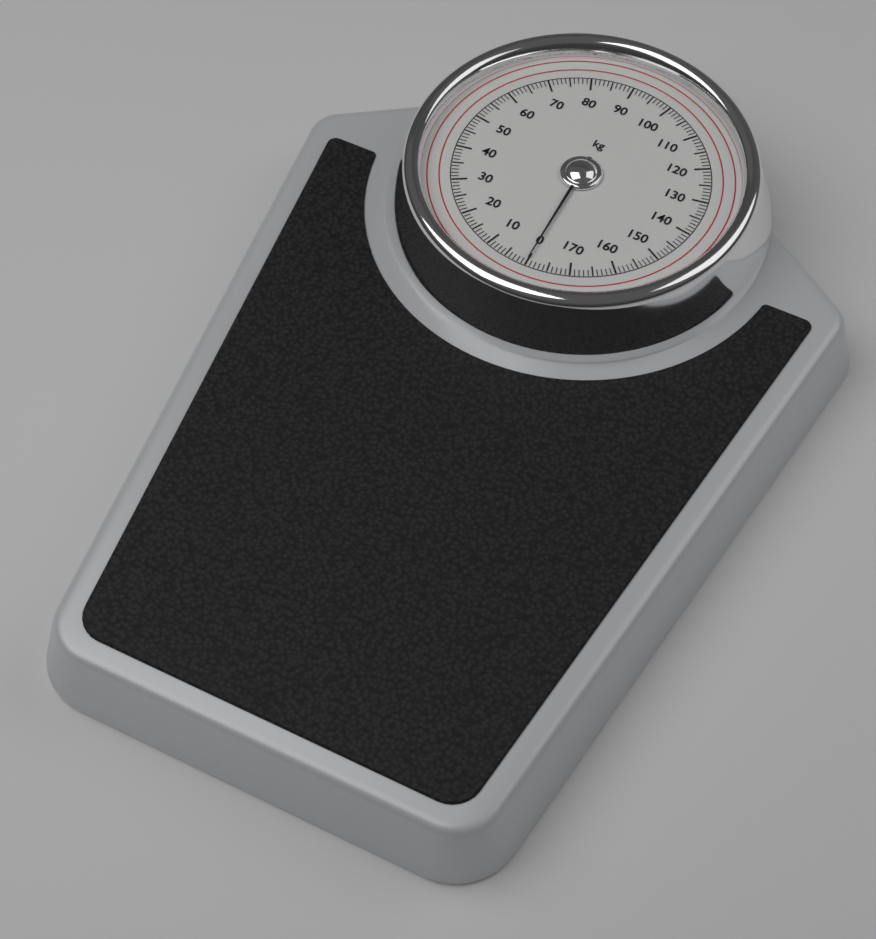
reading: 0 kg
